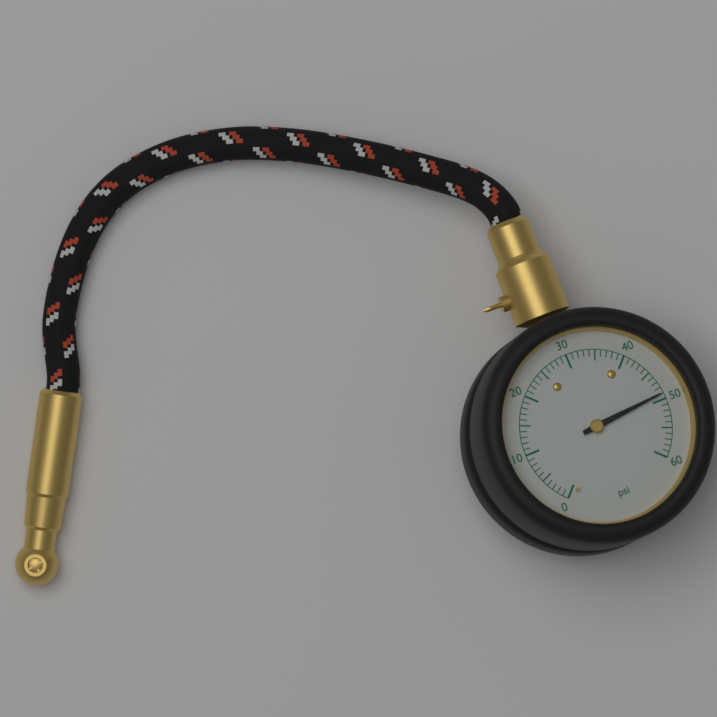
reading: 49 psi
